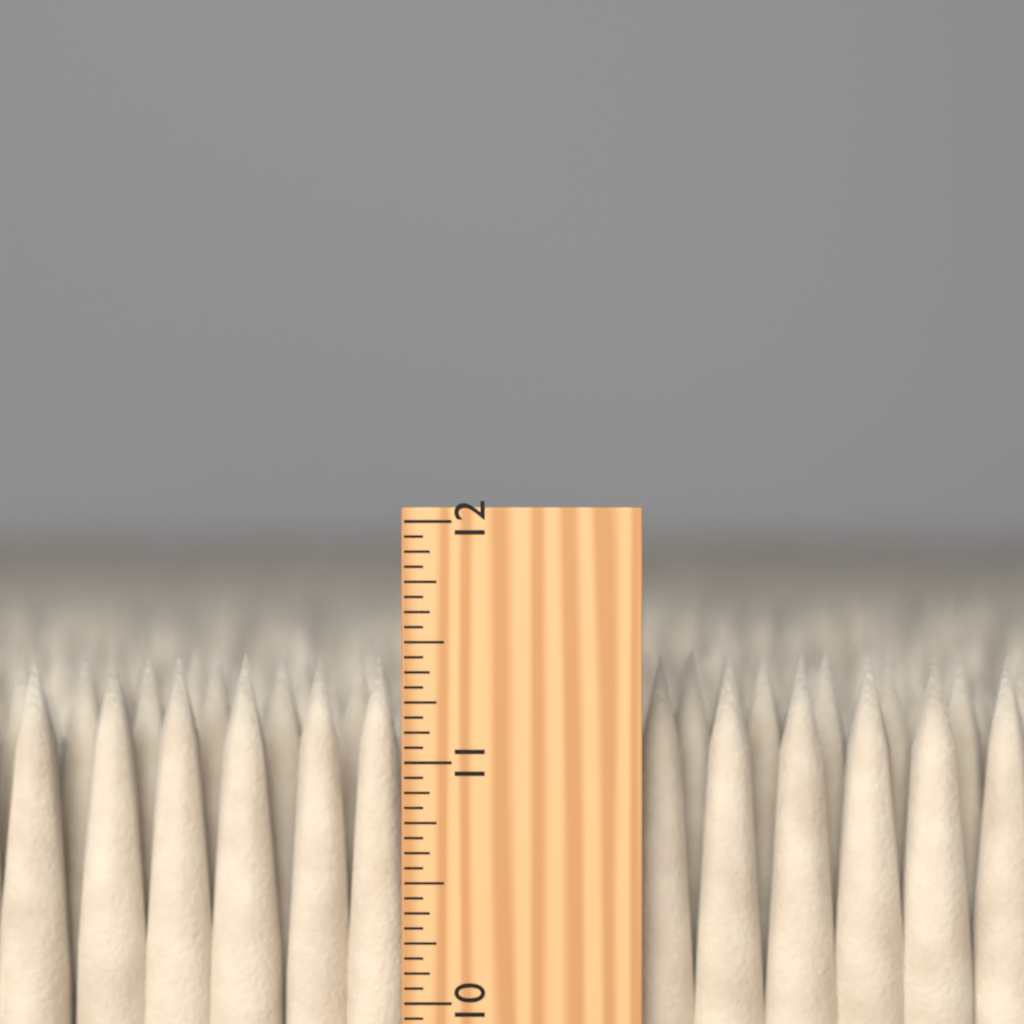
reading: 11.4375 inch
